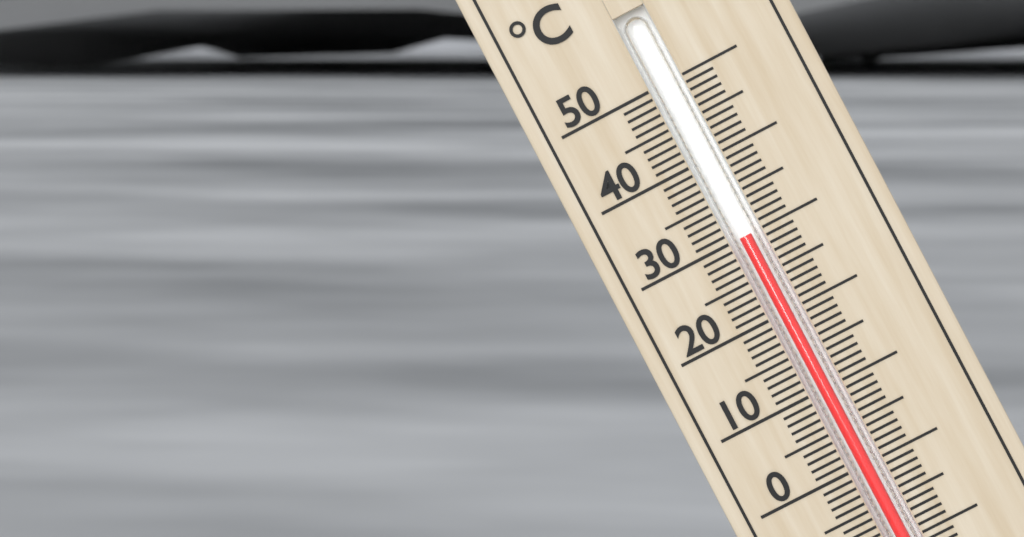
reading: 30 °C
